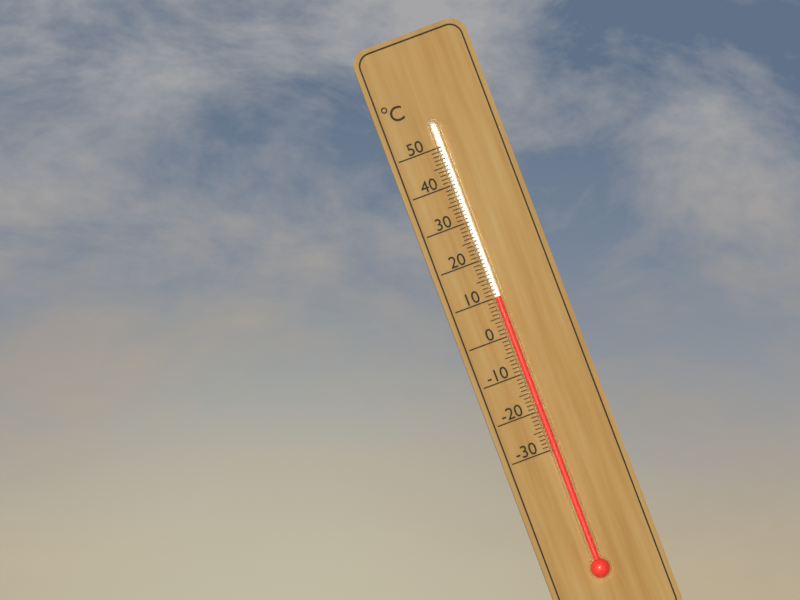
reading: 10 °C
